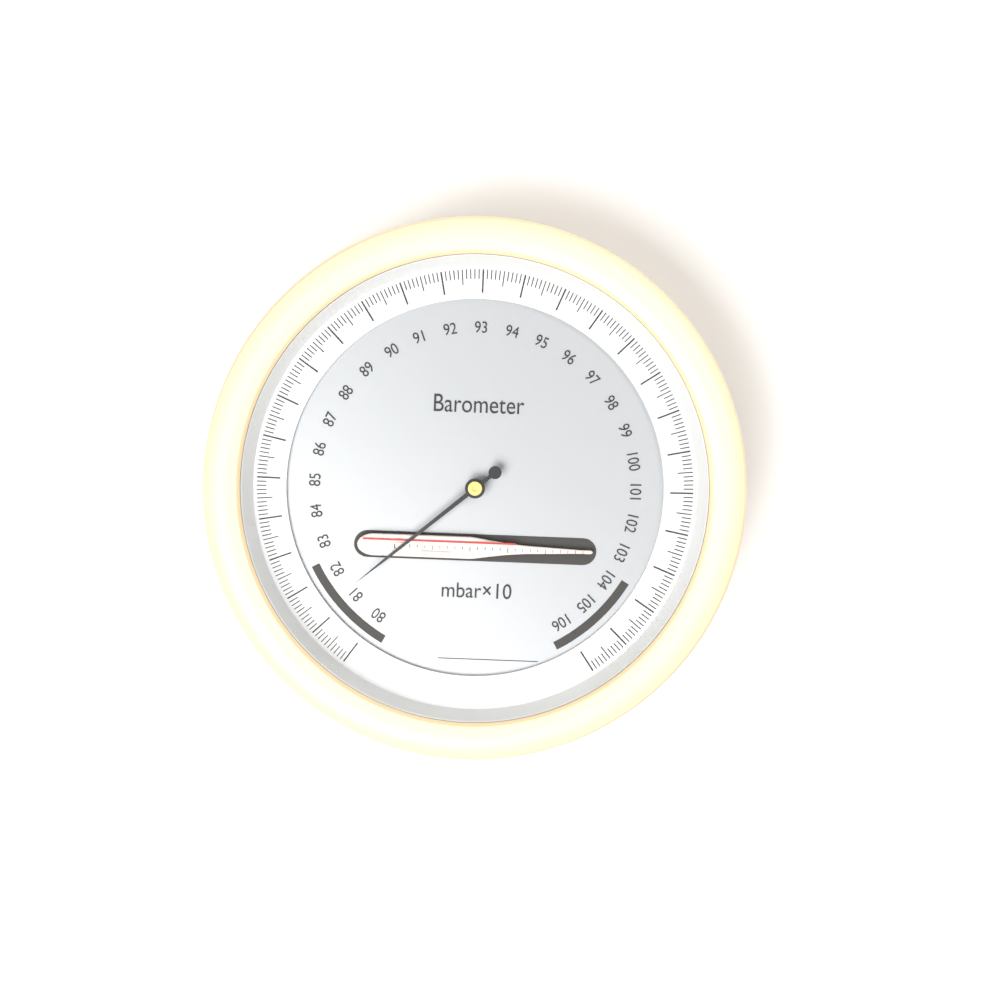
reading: 81.3 mbar×10
